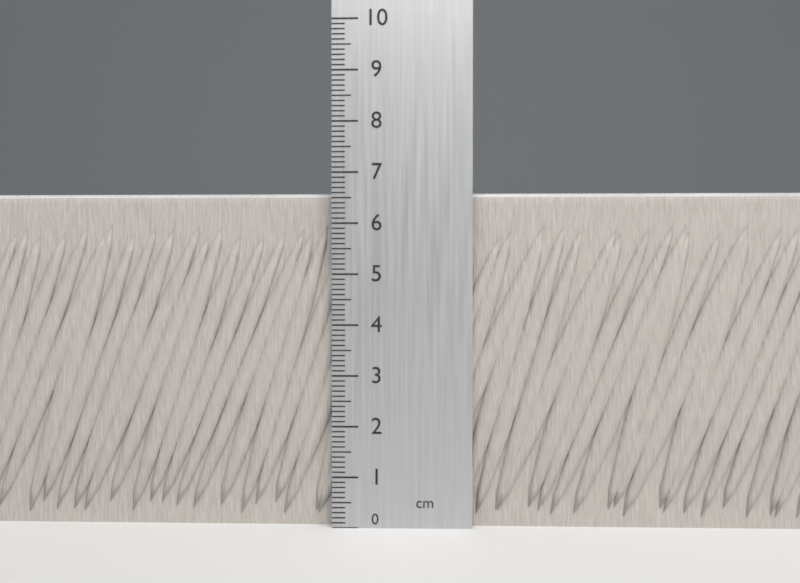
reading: 6.6 cm
